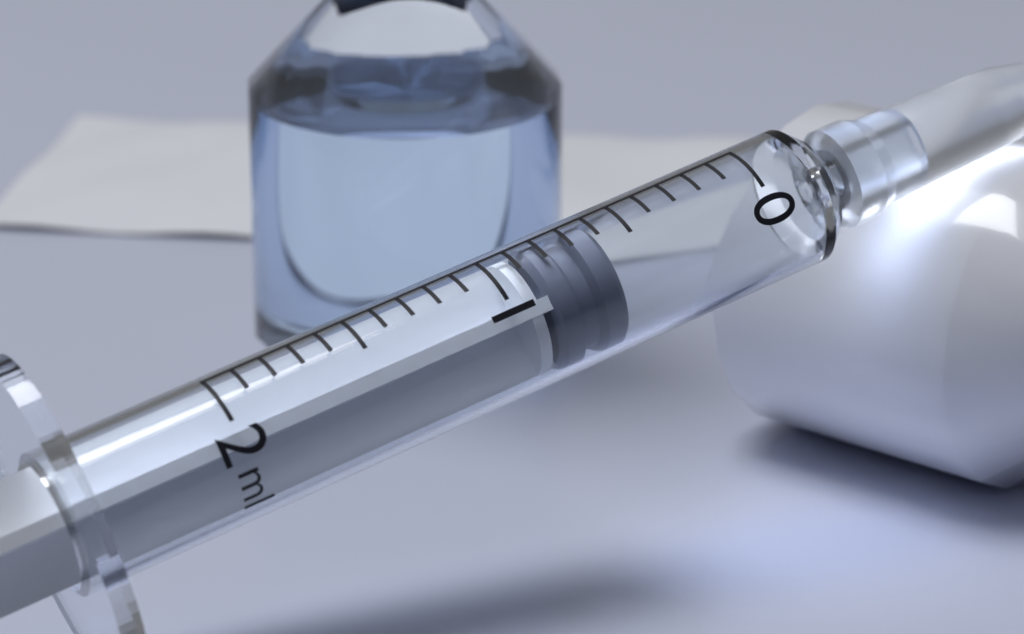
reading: 0.6 ml
